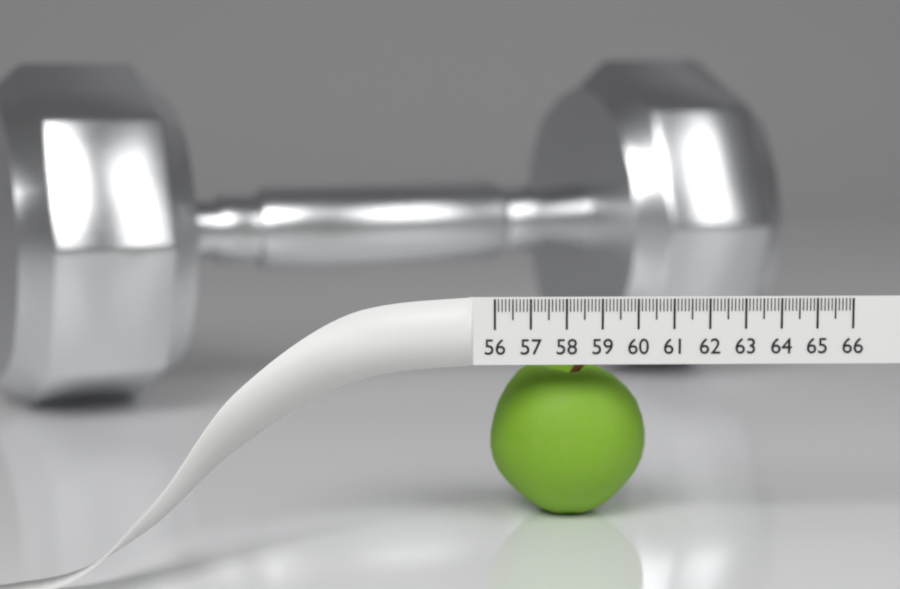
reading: 60.5 (no unit)
